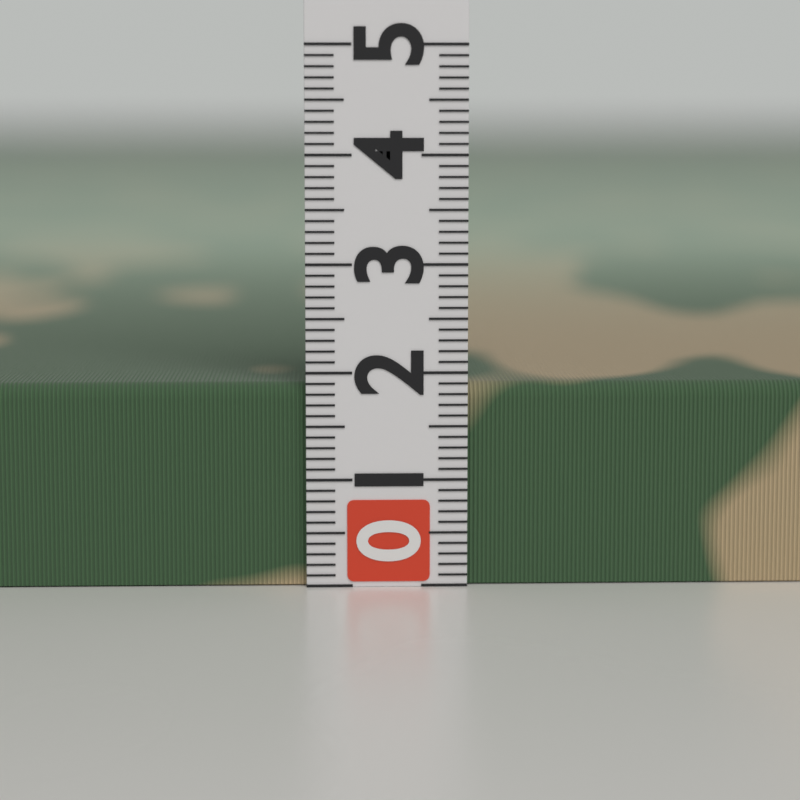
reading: 1.9 (no unit)
